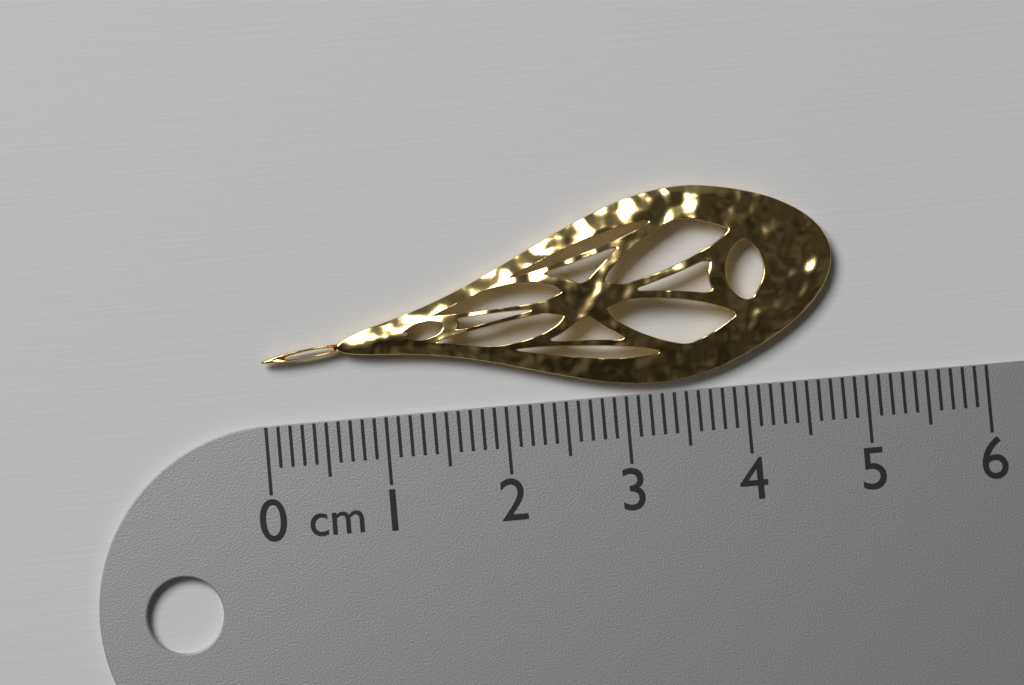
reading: 4.8 cm
